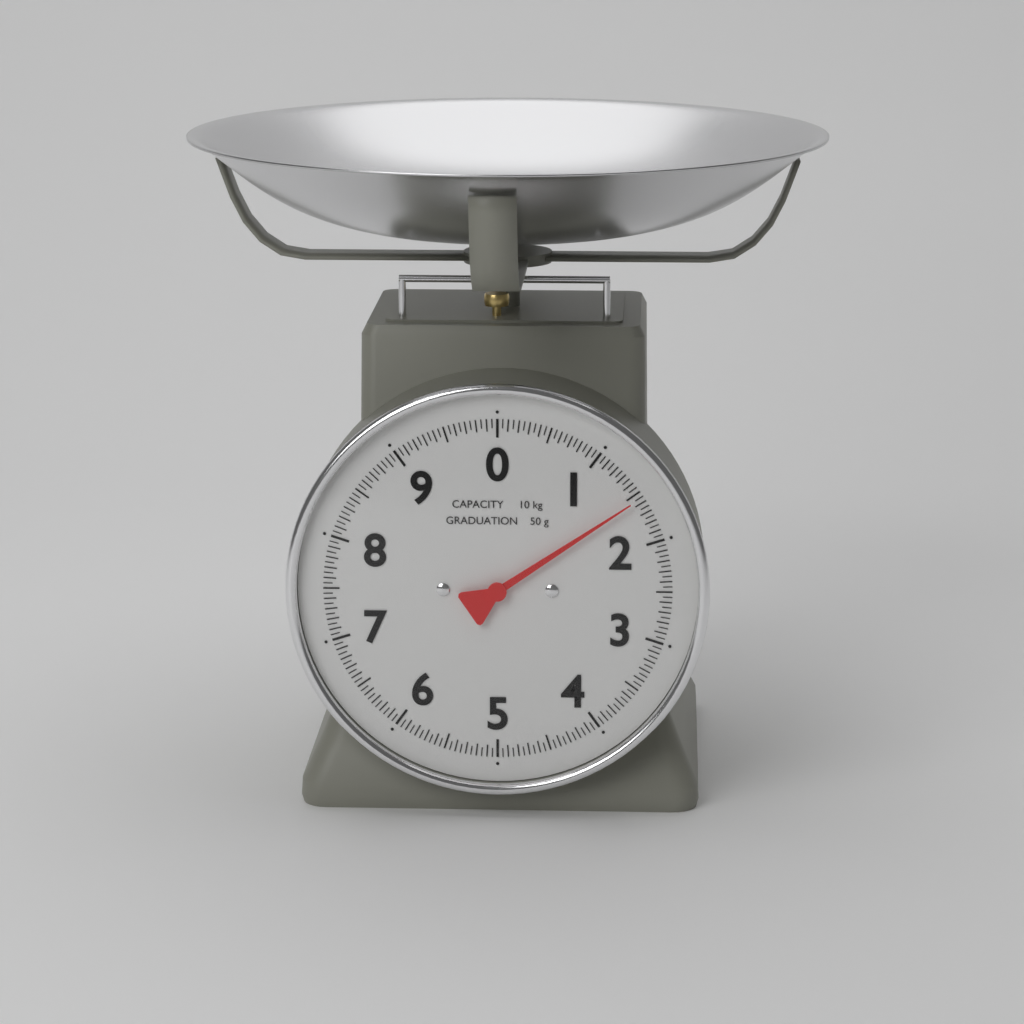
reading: 1.55 kg
